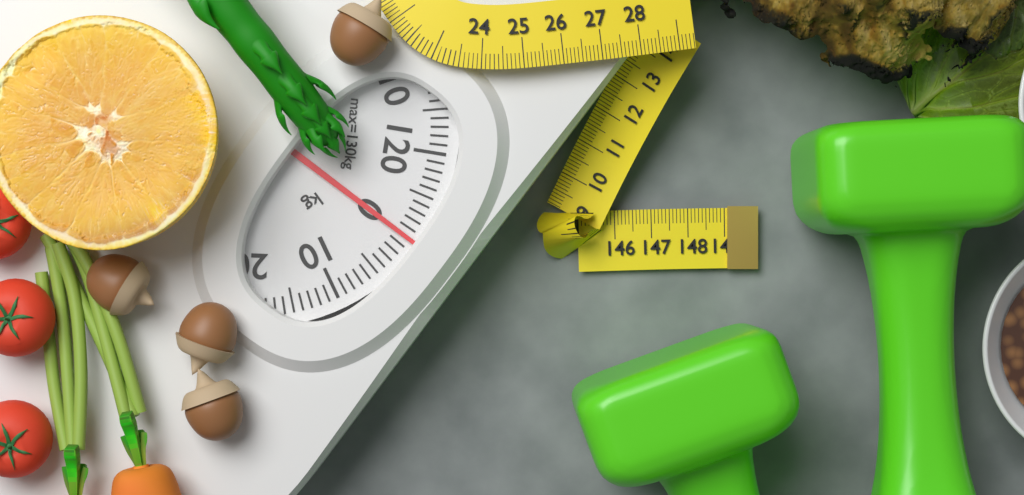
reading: 0 kg
